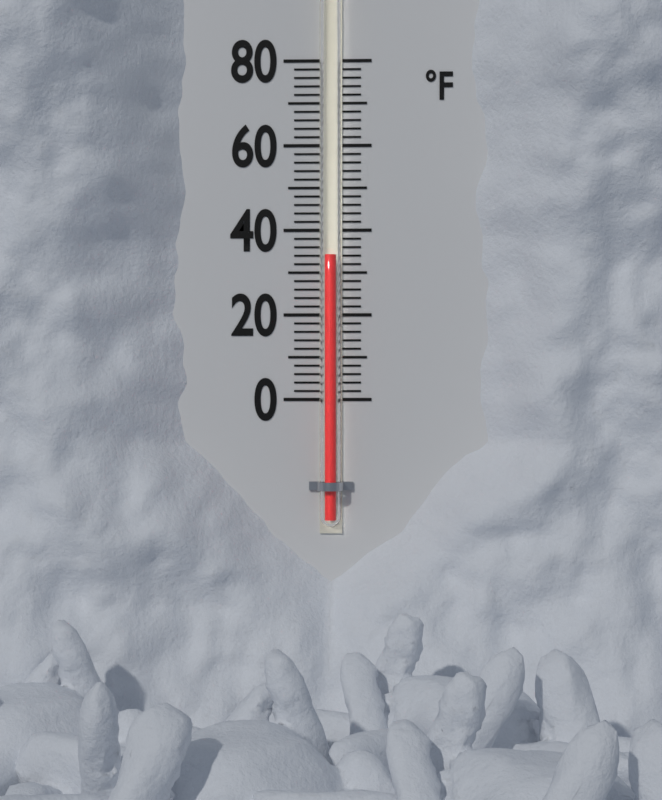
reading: 34 °F
